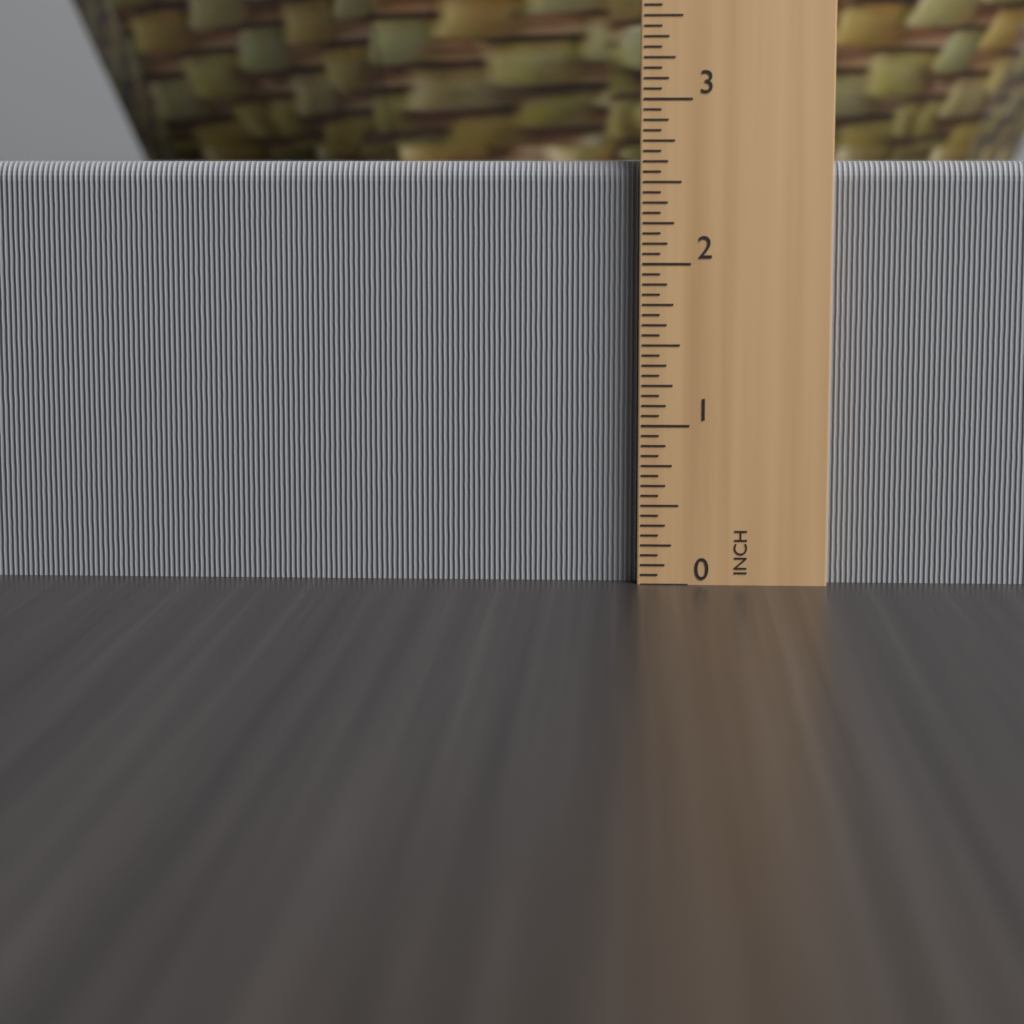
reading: 2.6250 in
